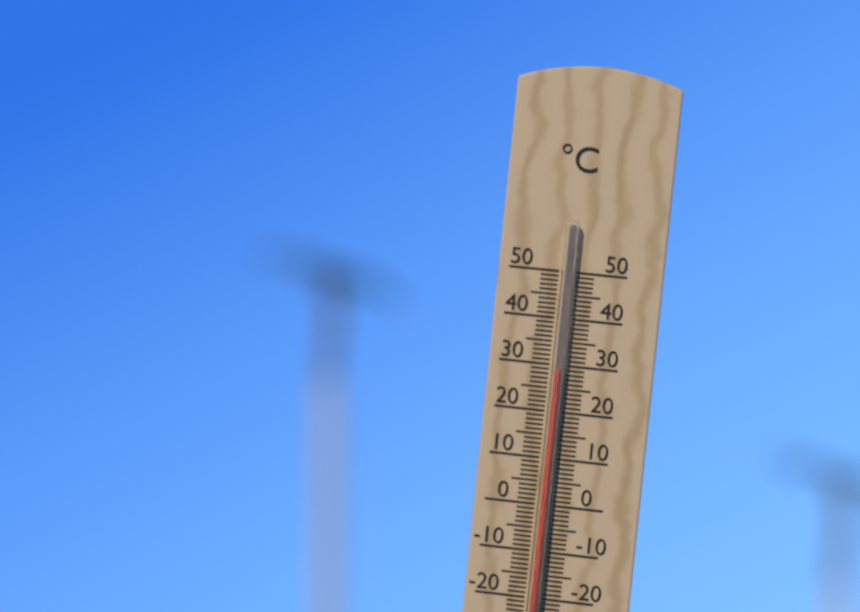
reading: 29 °C
